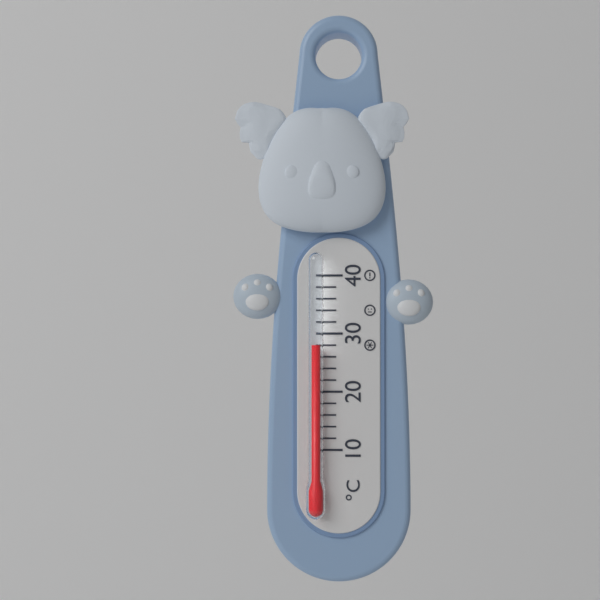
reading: 28 °C
